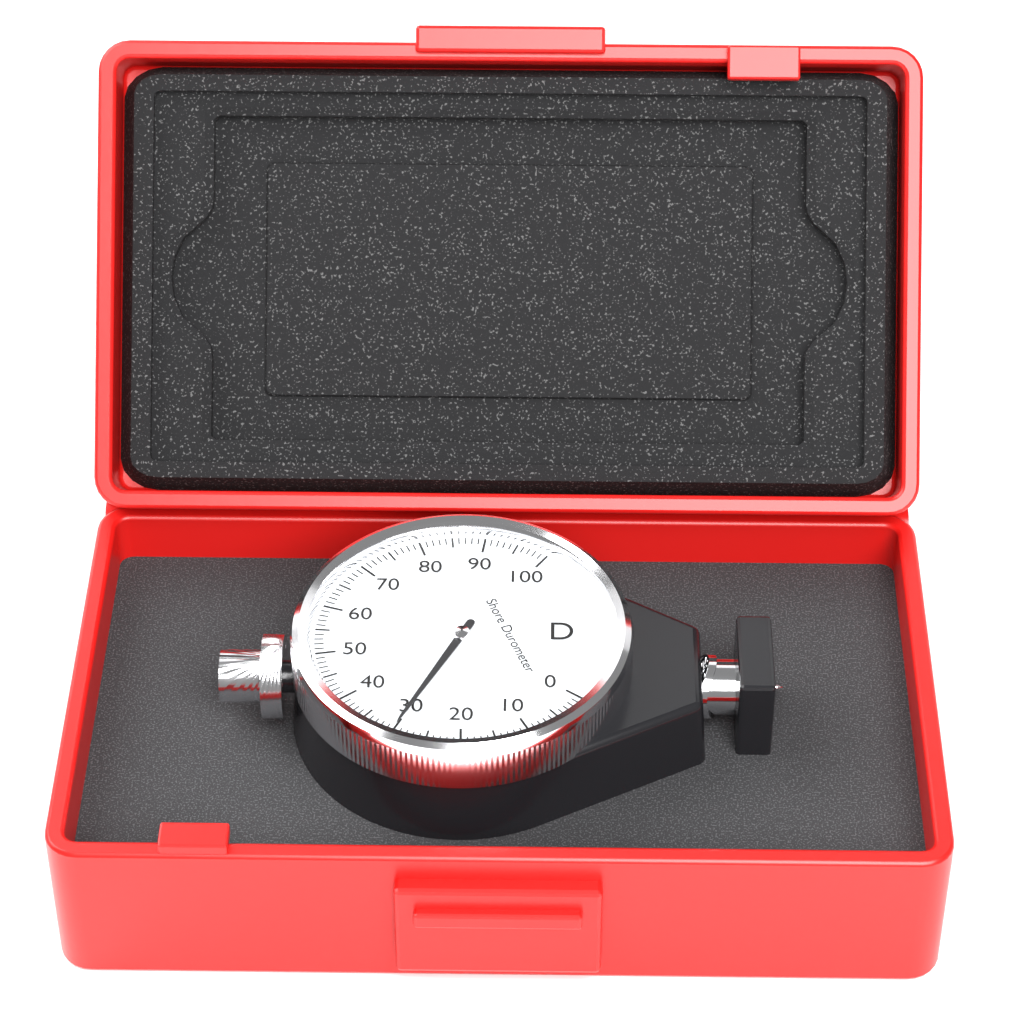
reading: 30 Shore D
